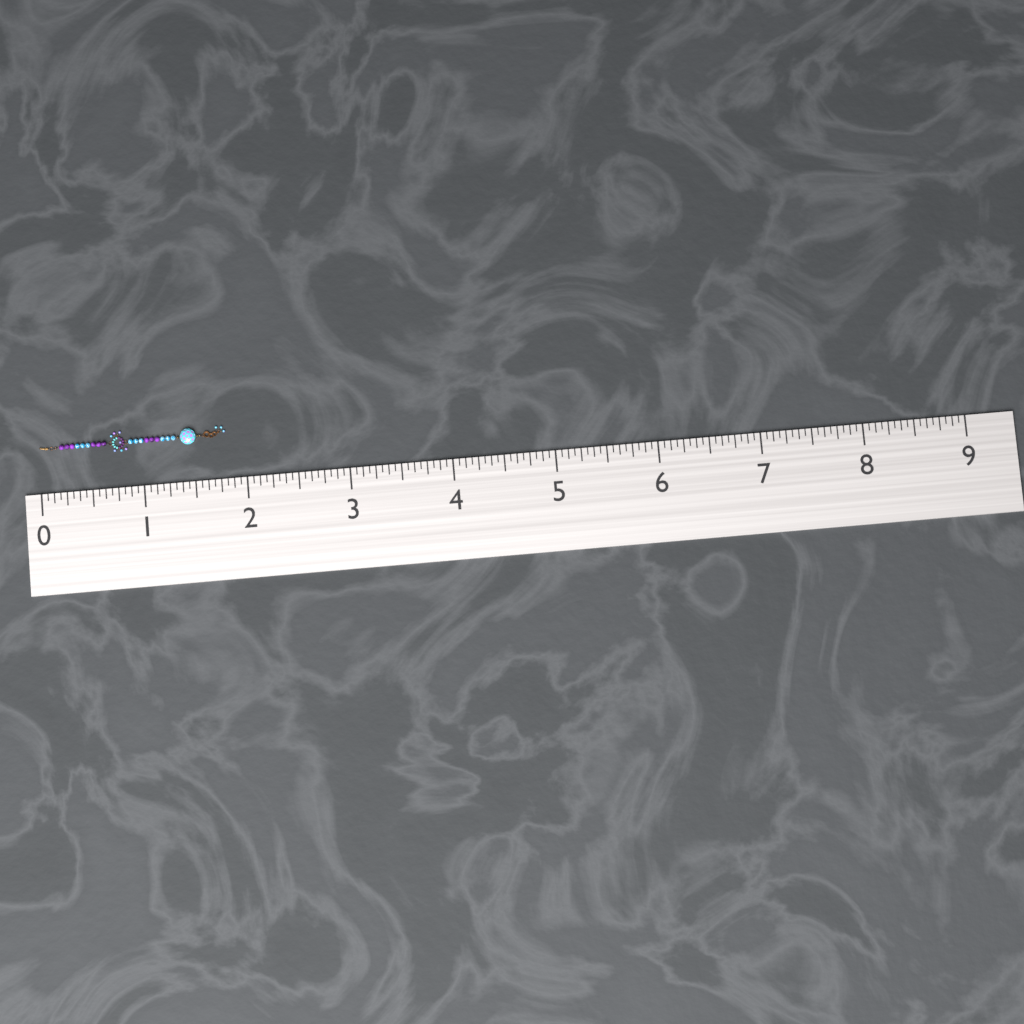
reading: 1.8125 (no unit)
